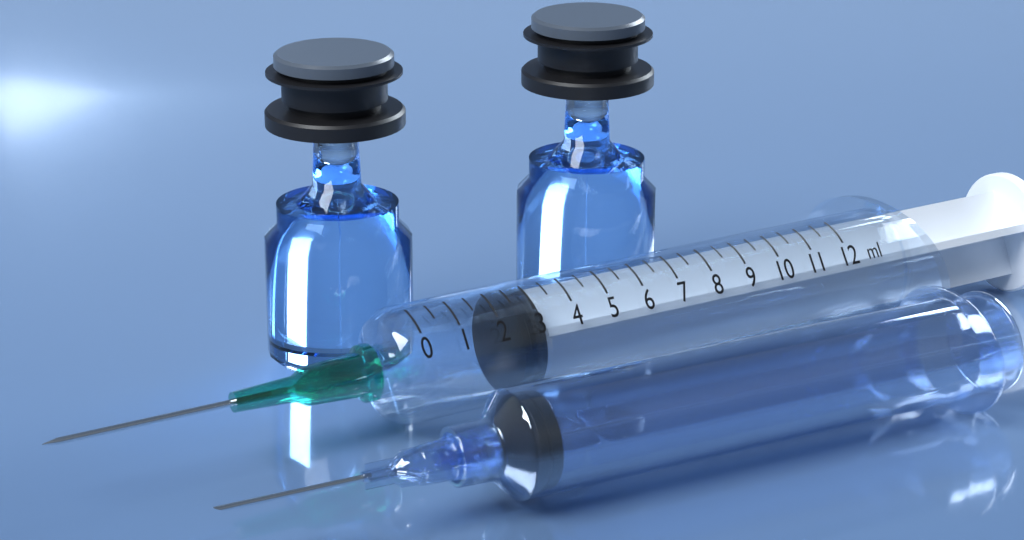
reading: 2.5 ml
